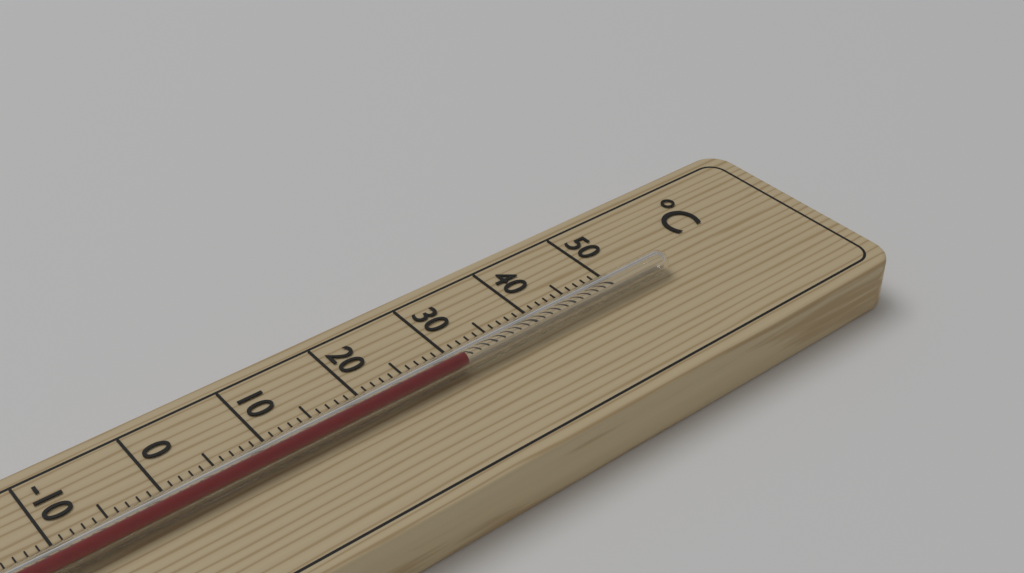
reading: 30 °C
